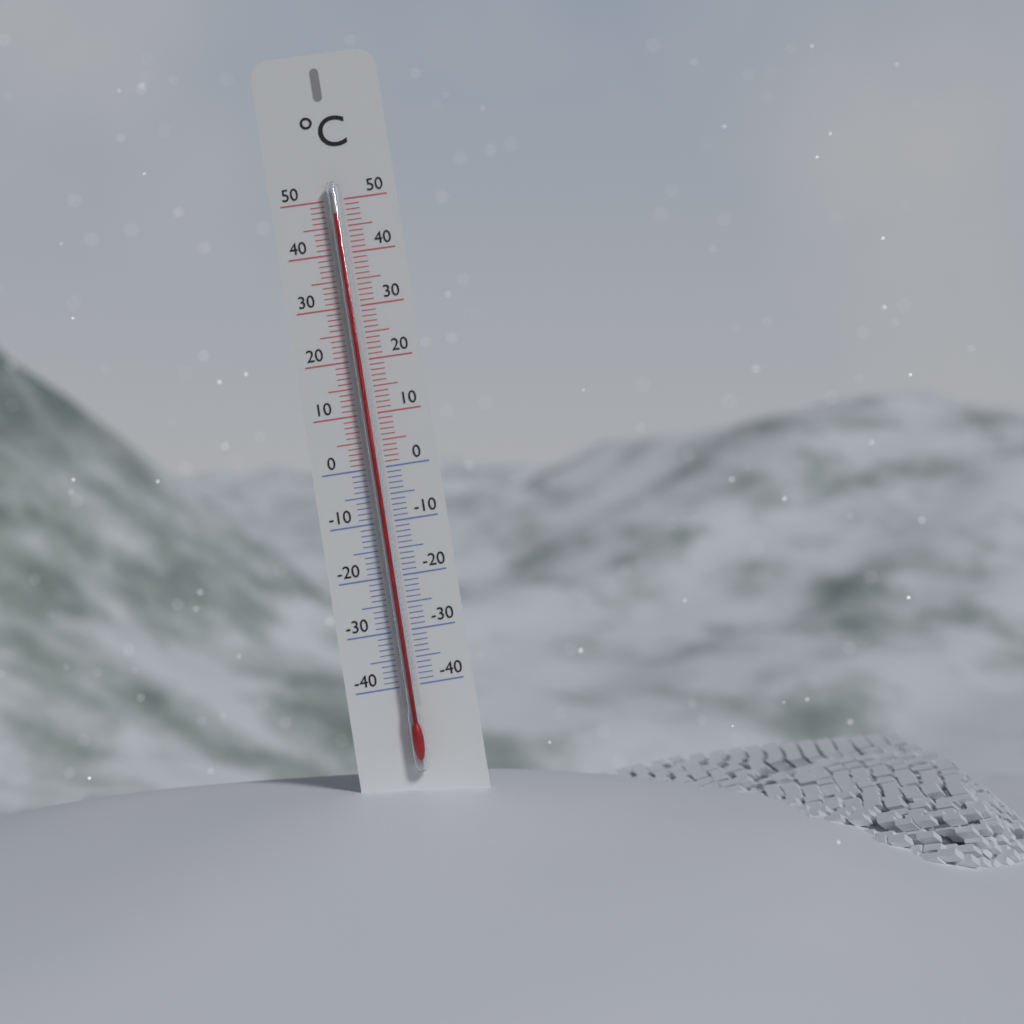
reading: 47 °C
